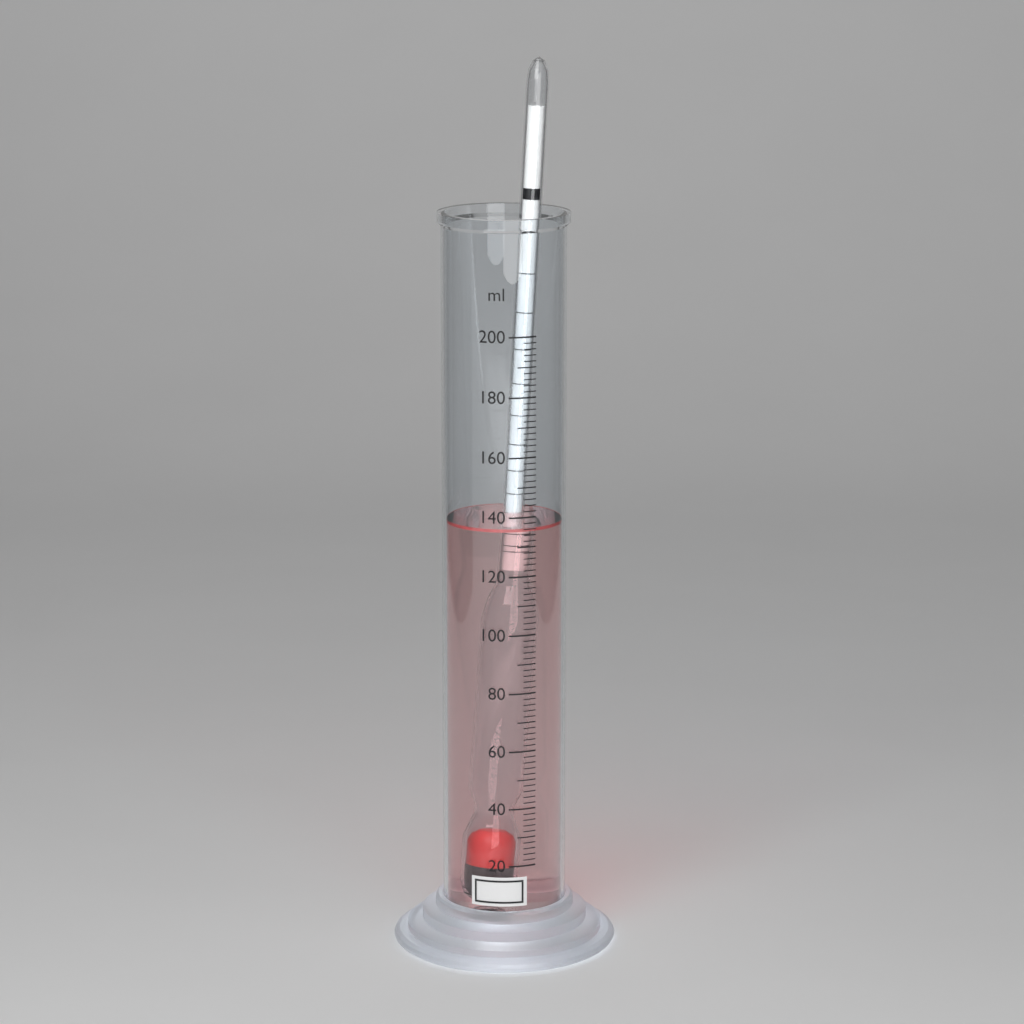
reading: 136 ml
